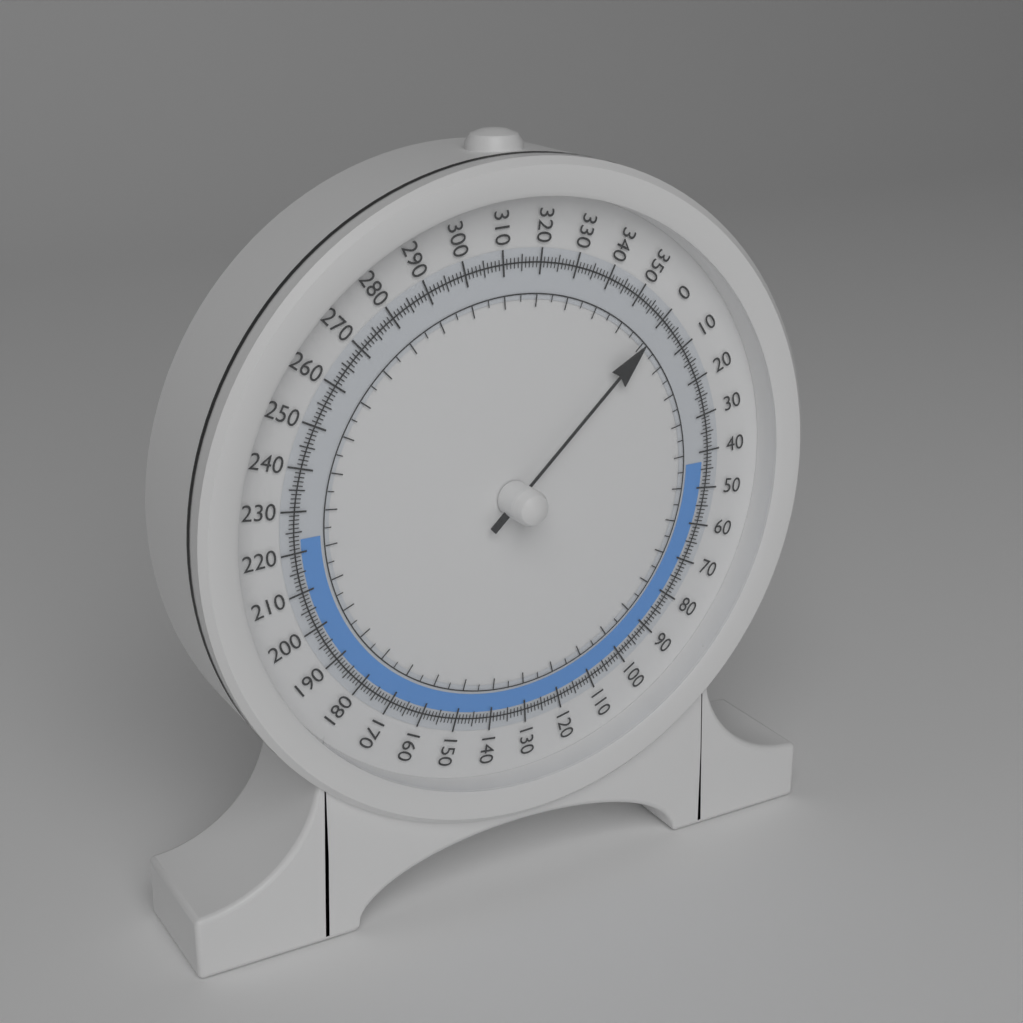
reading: 0 (no unit)
